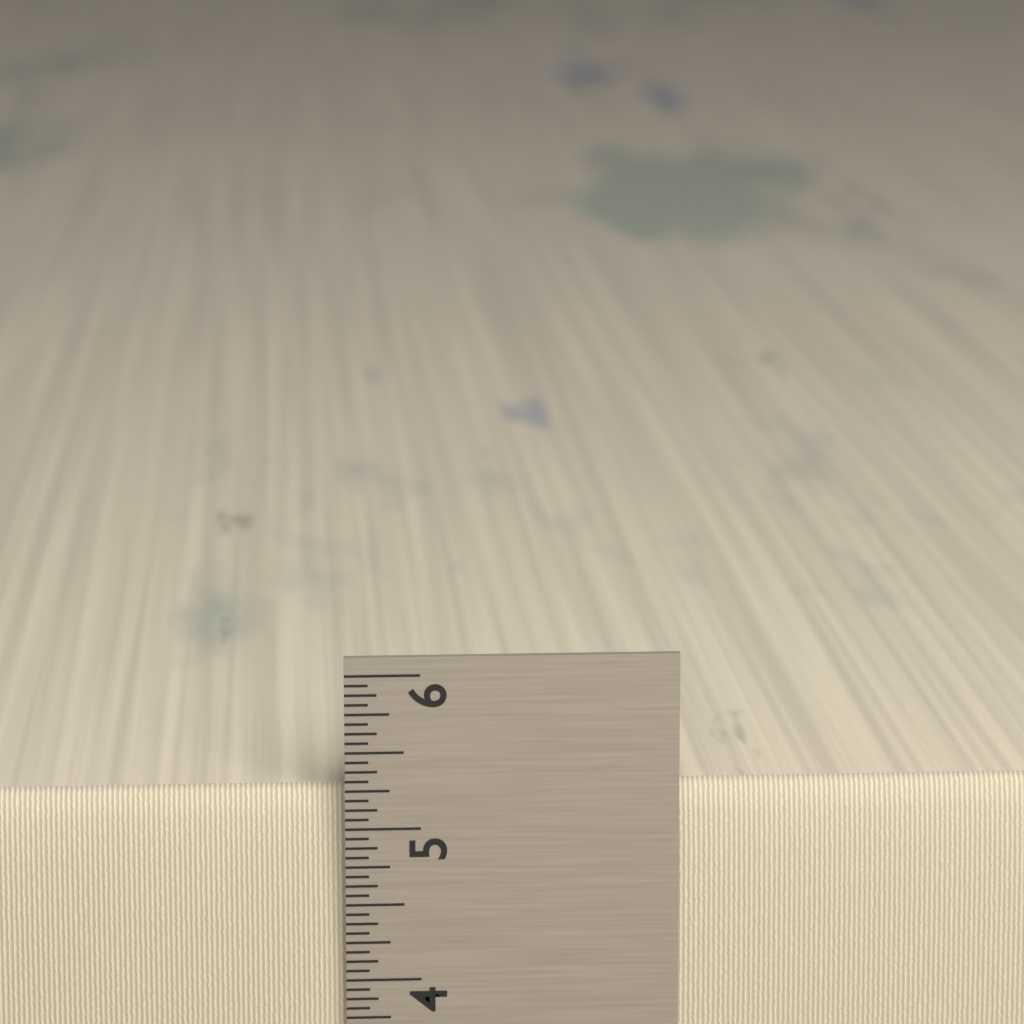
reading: 5.2500 in
